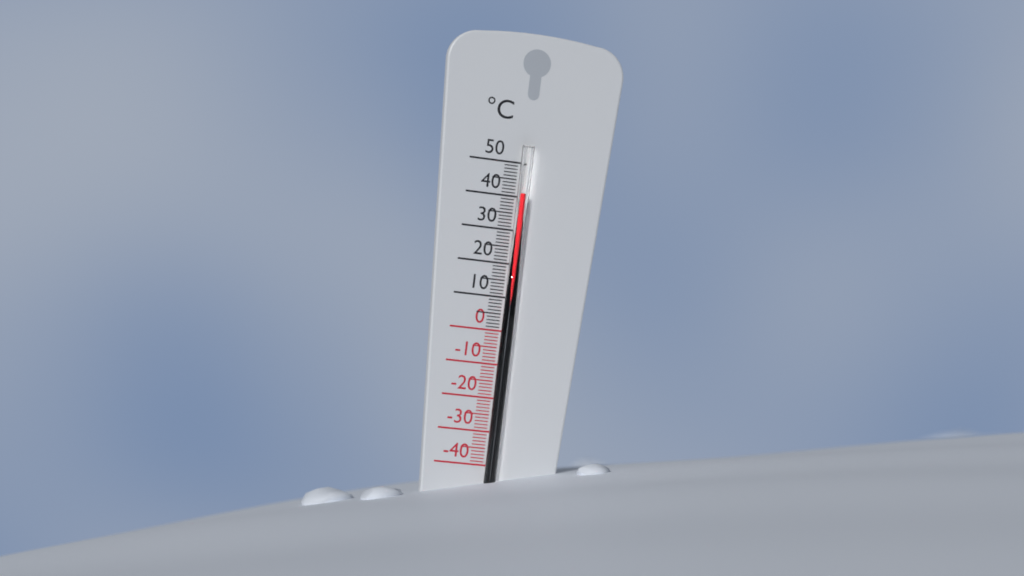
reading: 41 °C
